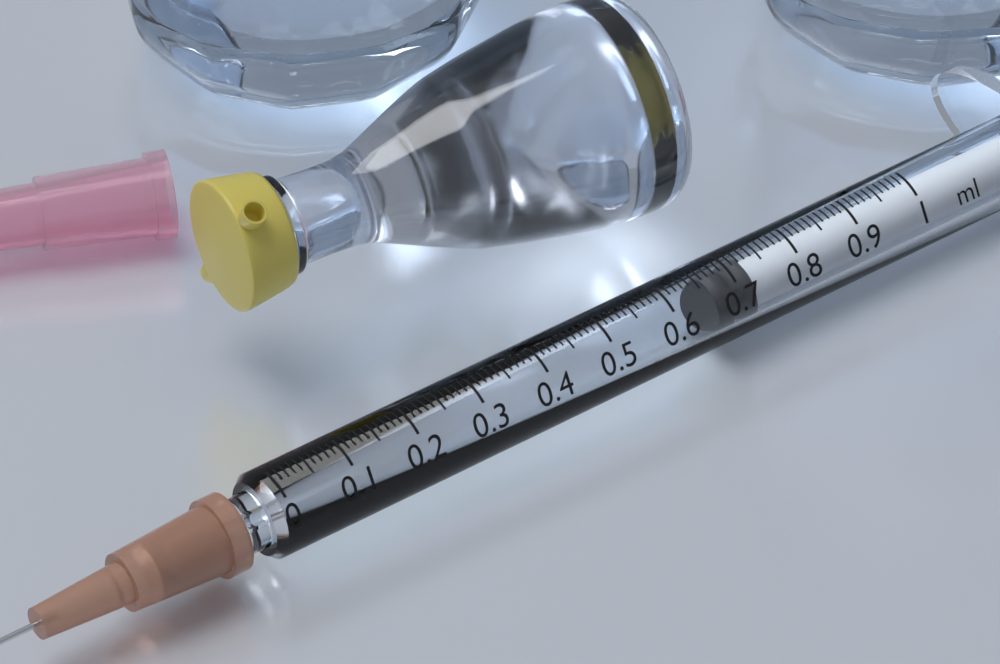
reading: 0.67 ml
